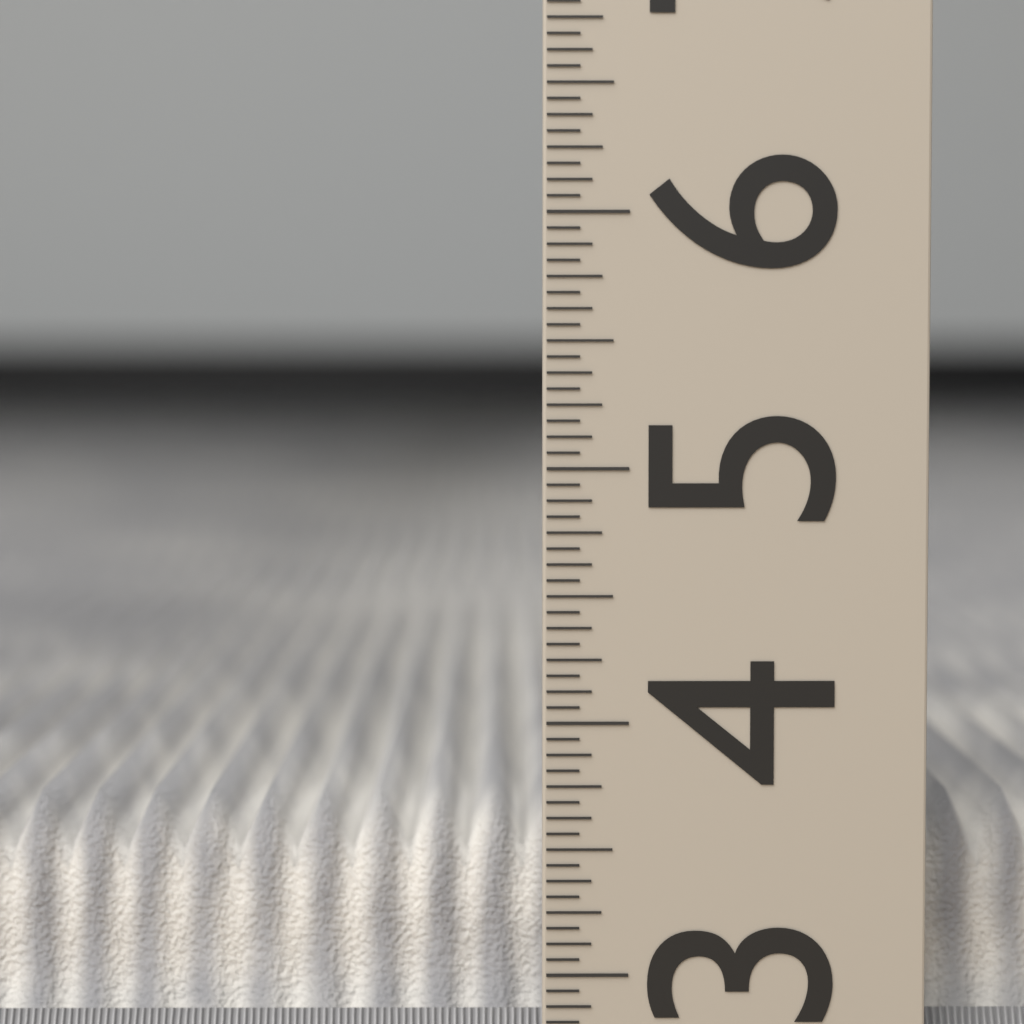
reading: 3.6250 (no unit)
